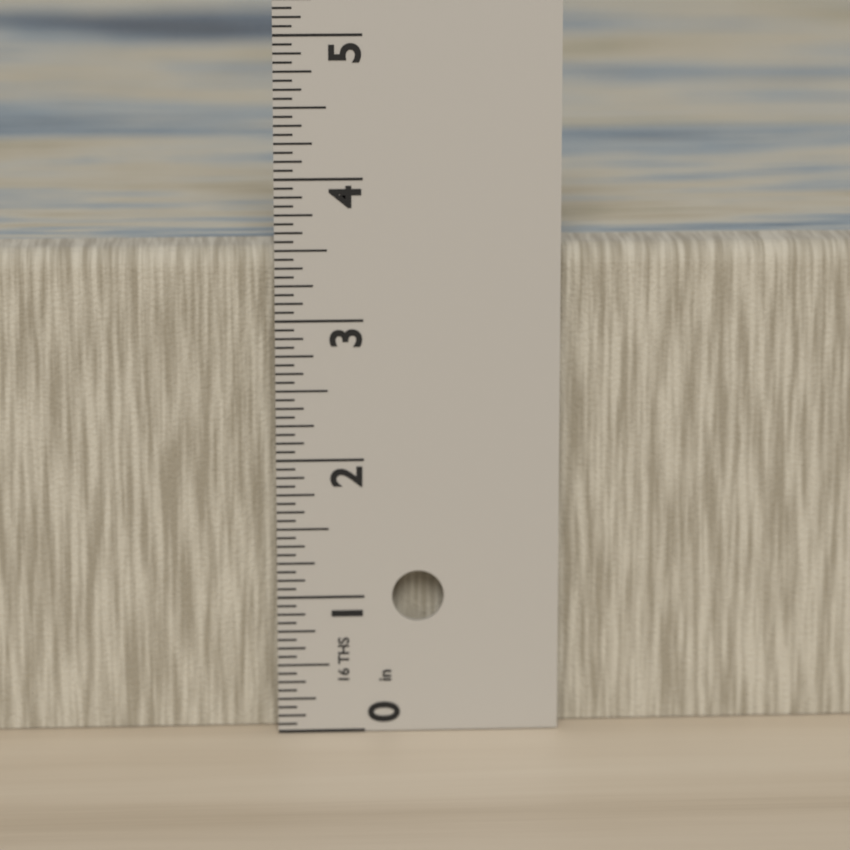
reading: 3.5000 in
